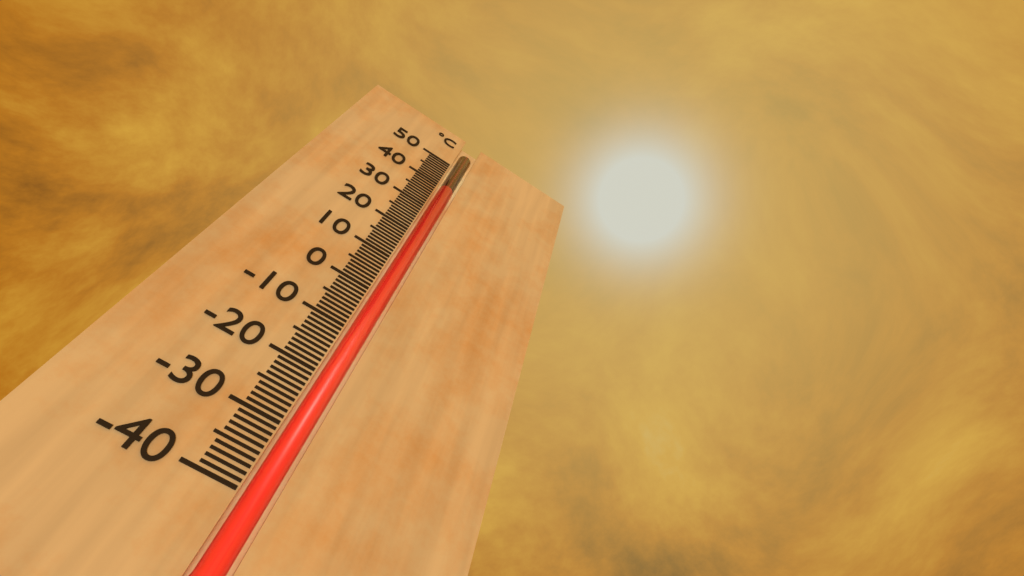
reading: 40 °C
